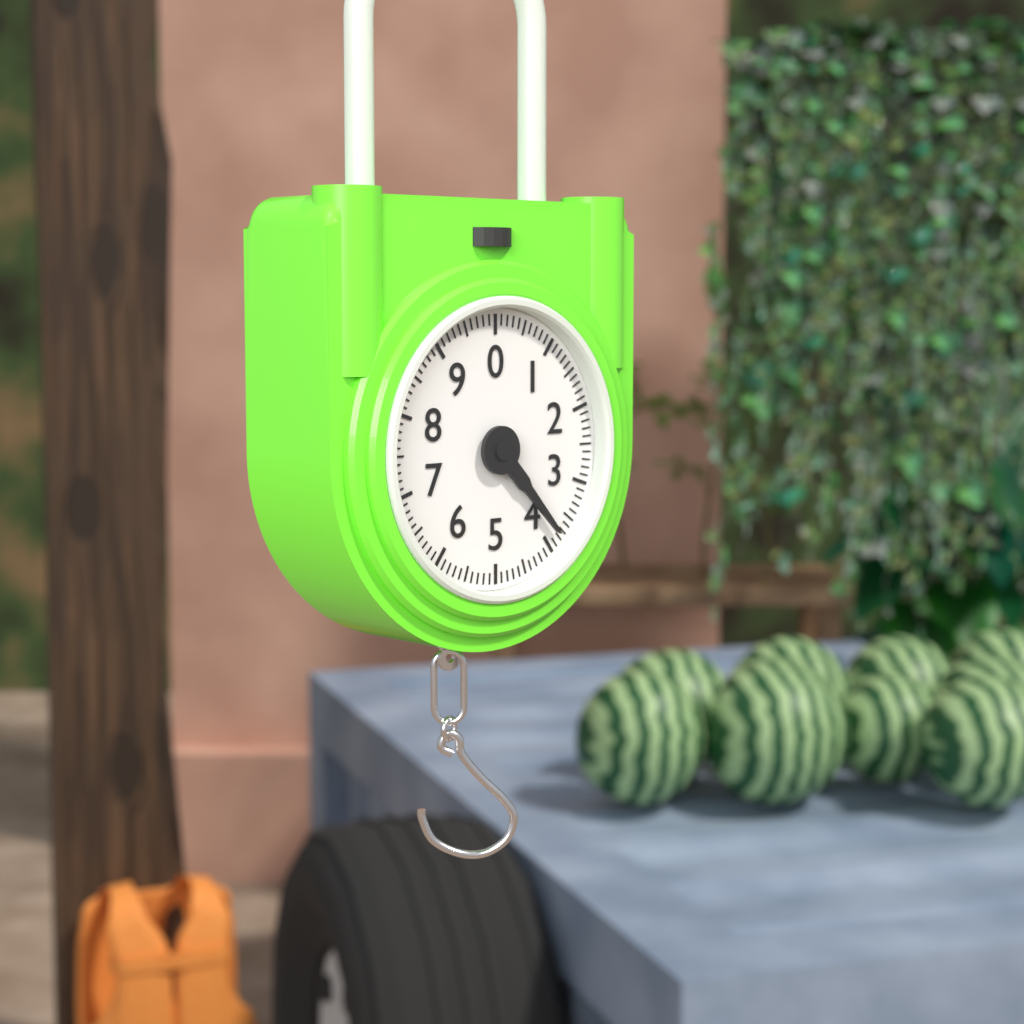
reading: 3.8 (no unit)
